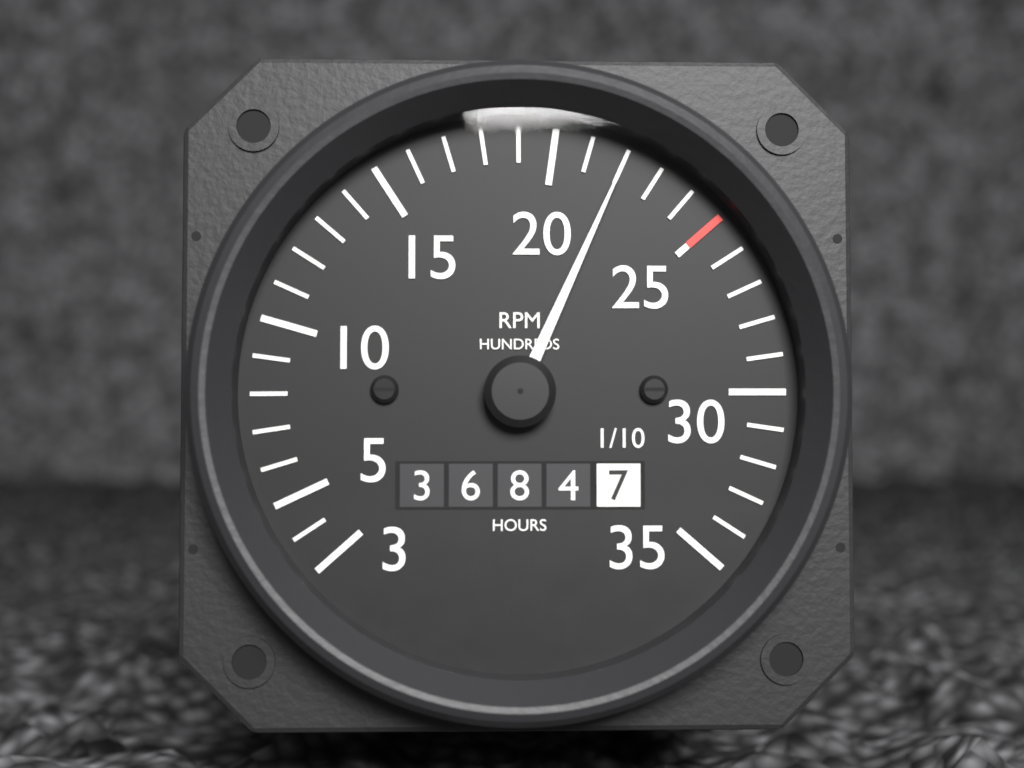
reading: 2200 RPM
